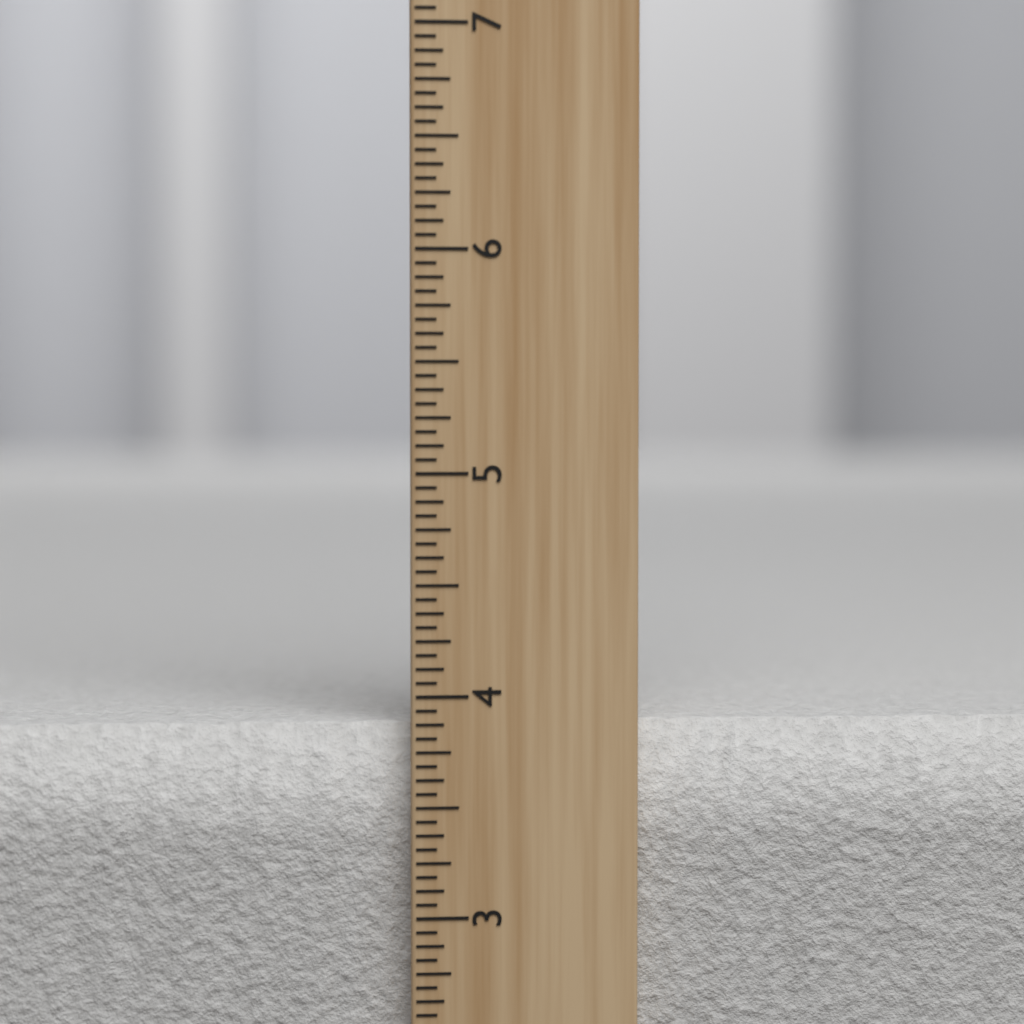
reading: 3.8750 inch
